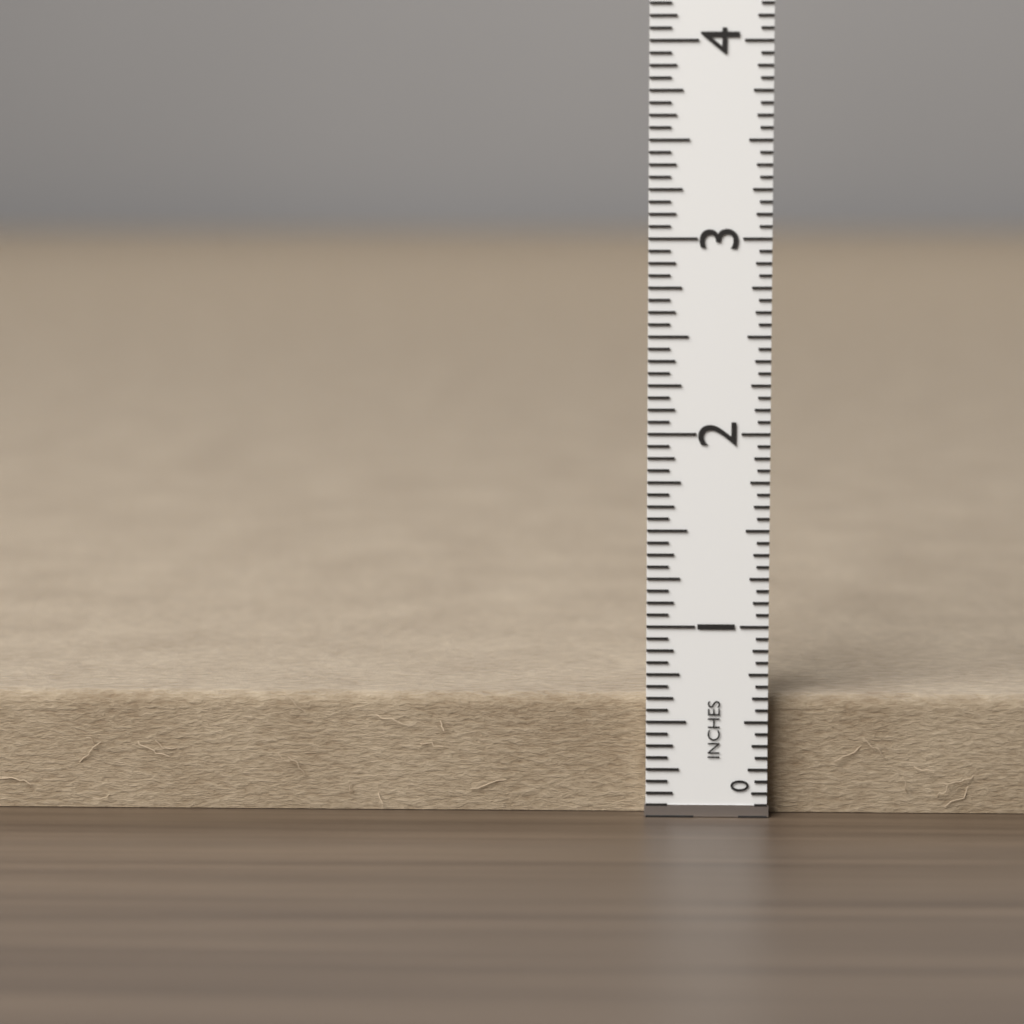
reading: 0.6250 in
